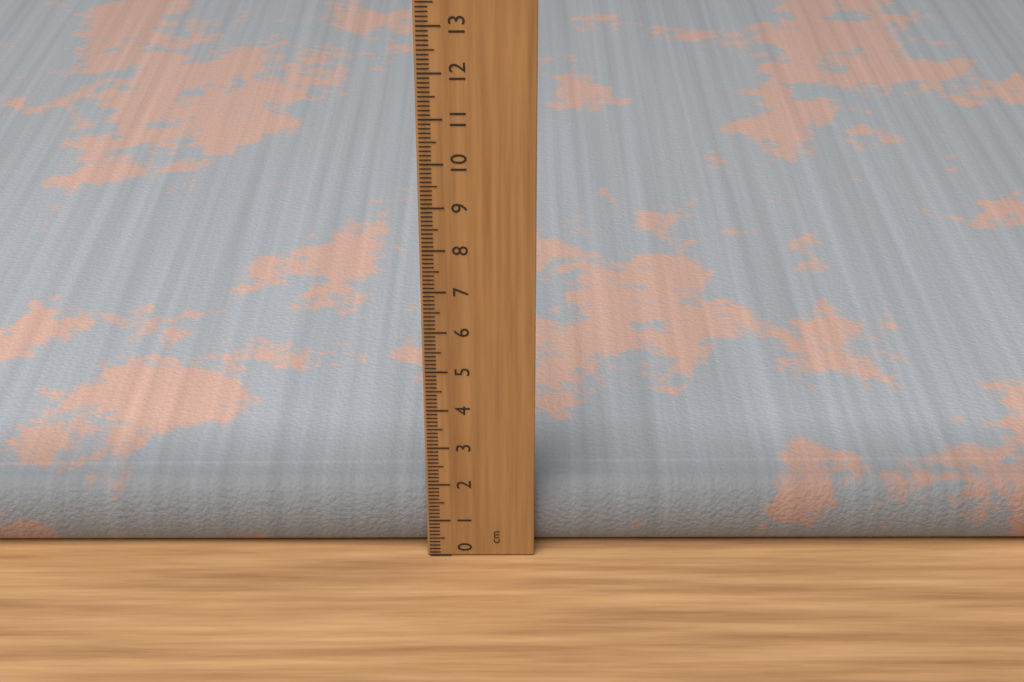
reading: 1.8 cm
